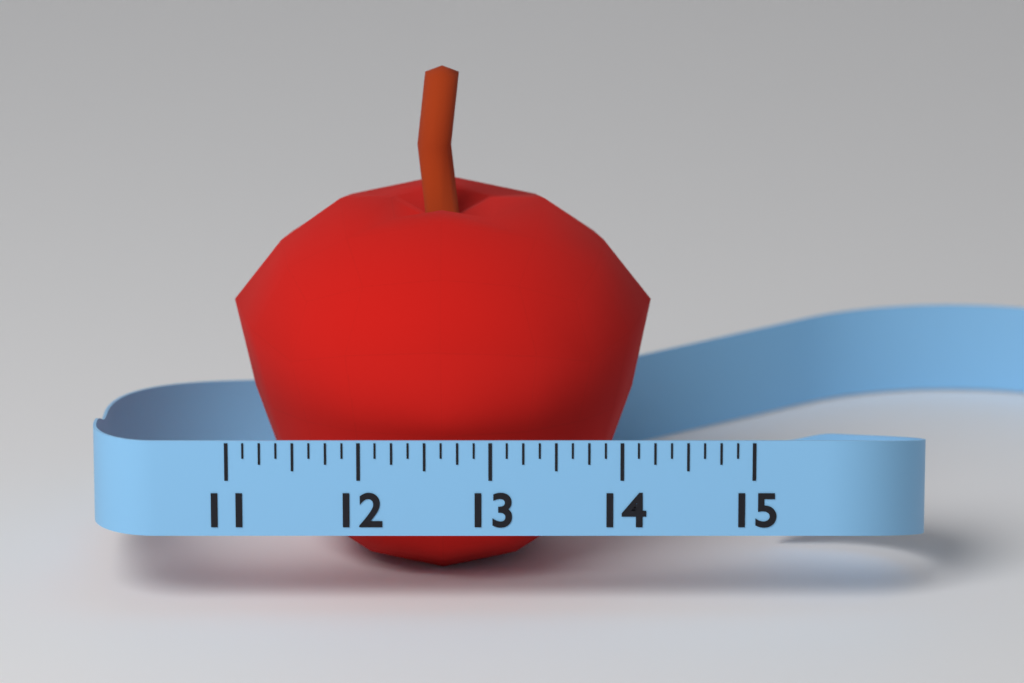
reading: 14.250 (no unit)
